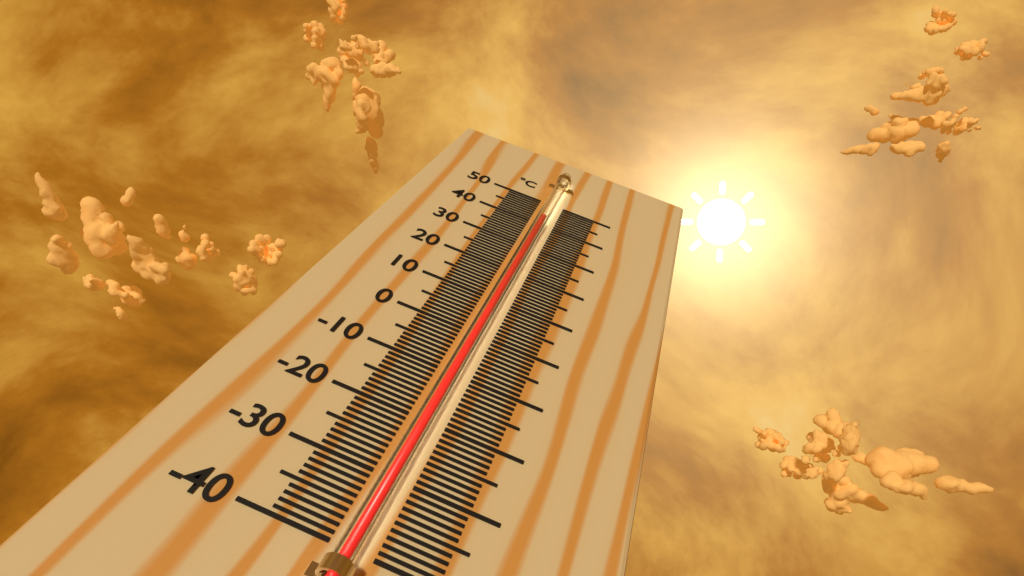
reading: 40 °C
